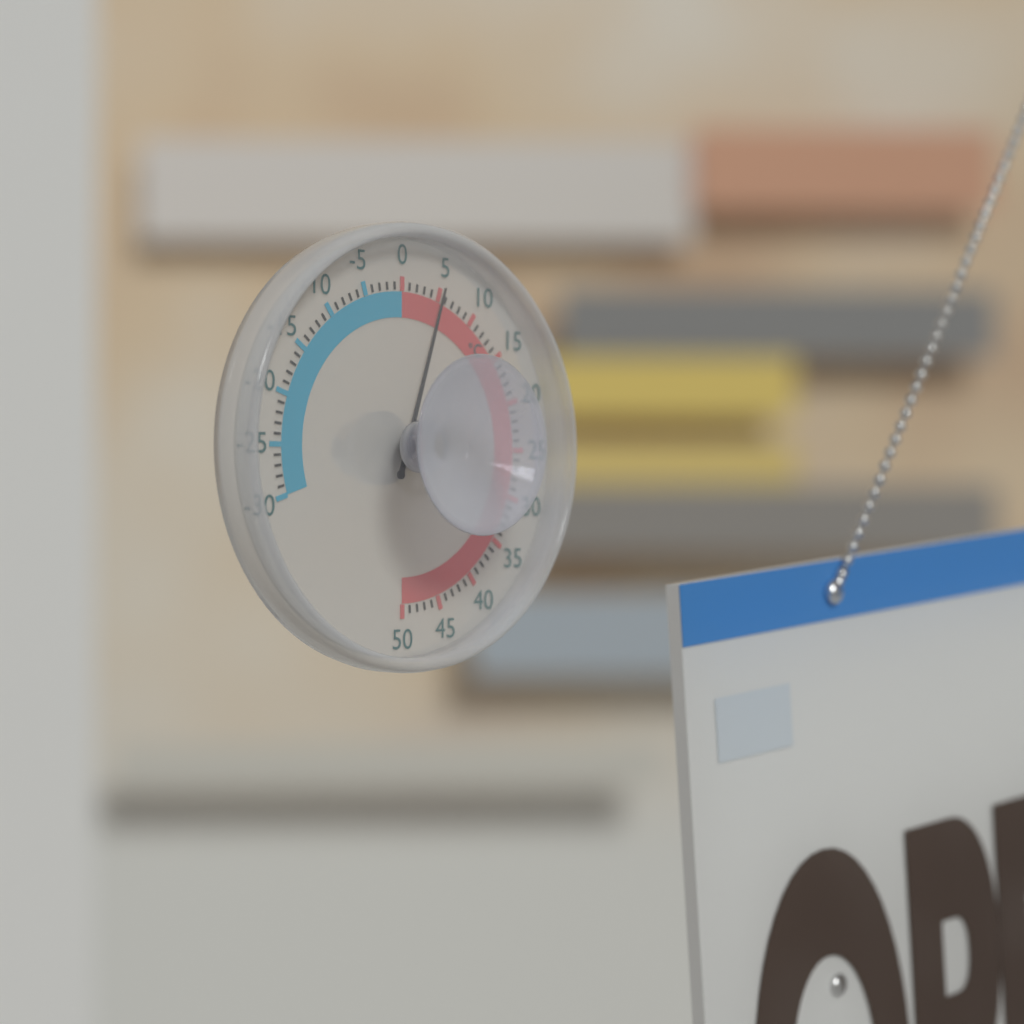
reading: 5 °C
